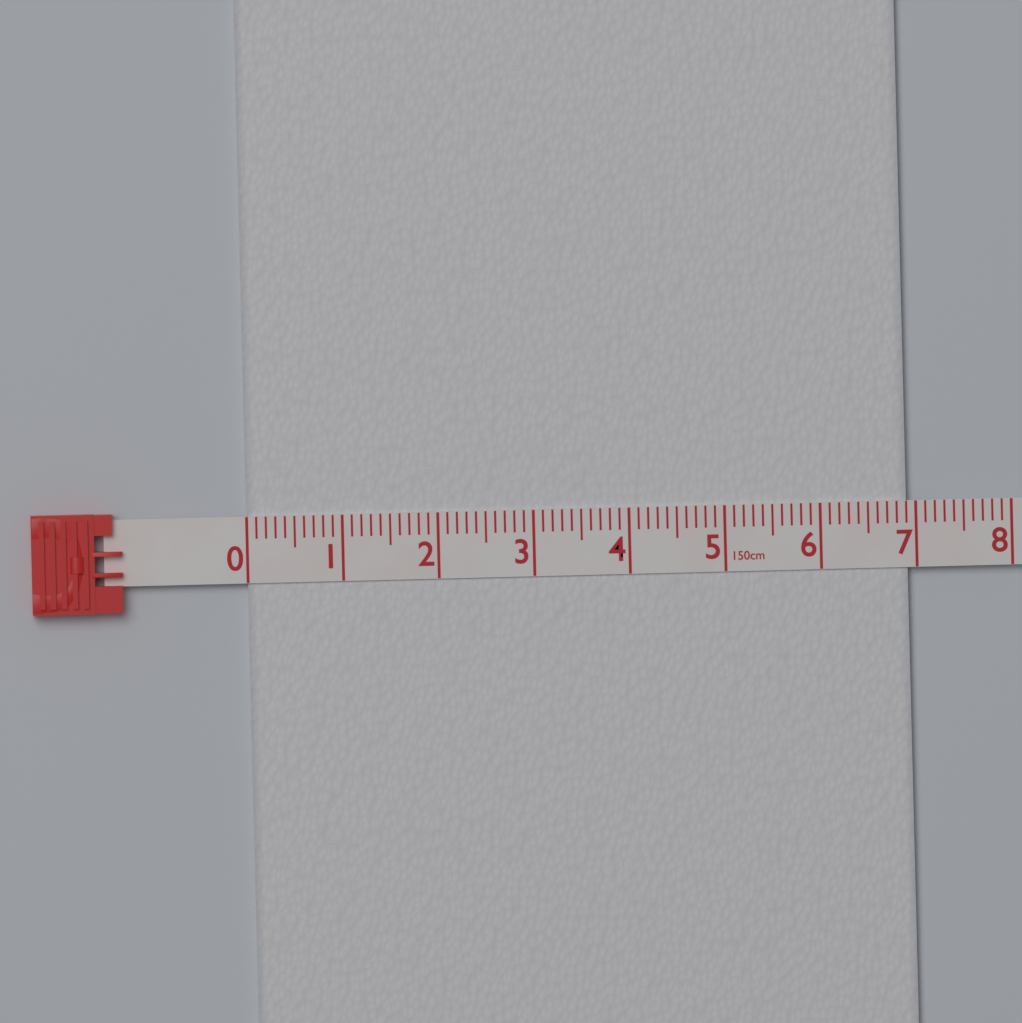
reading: 6.9 cm
